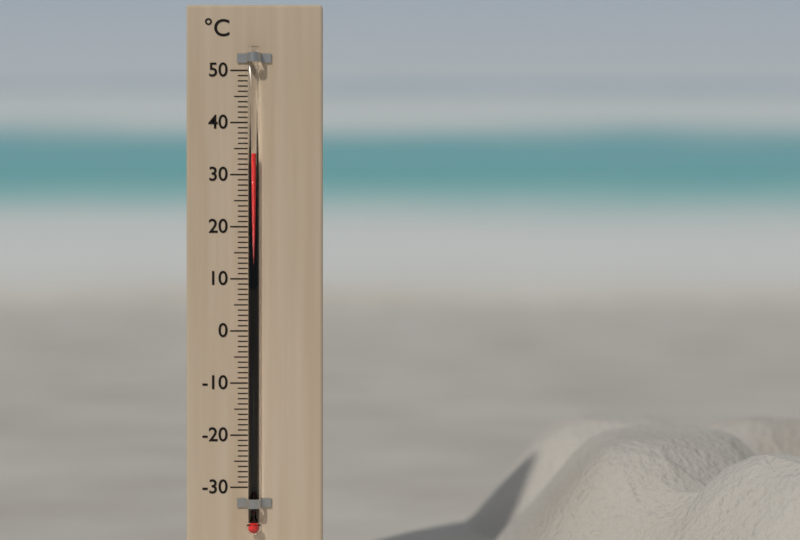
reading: 34 °C
